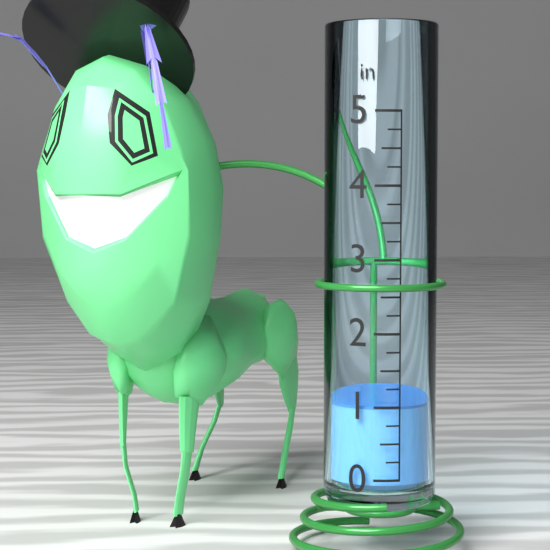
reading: 1.00 in
